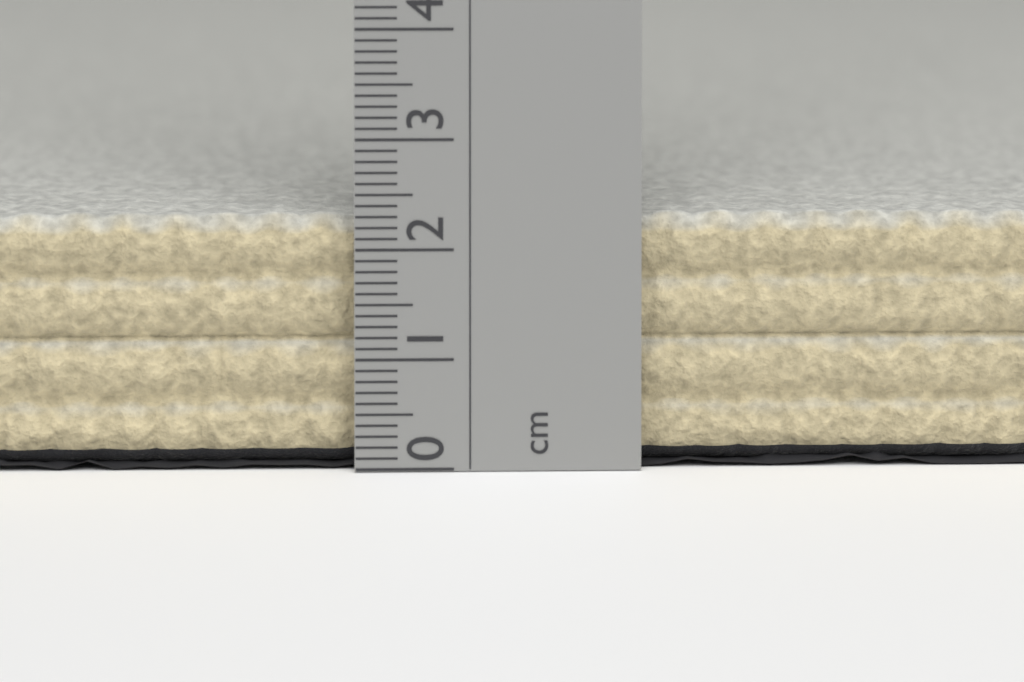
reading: 2.3 cm
